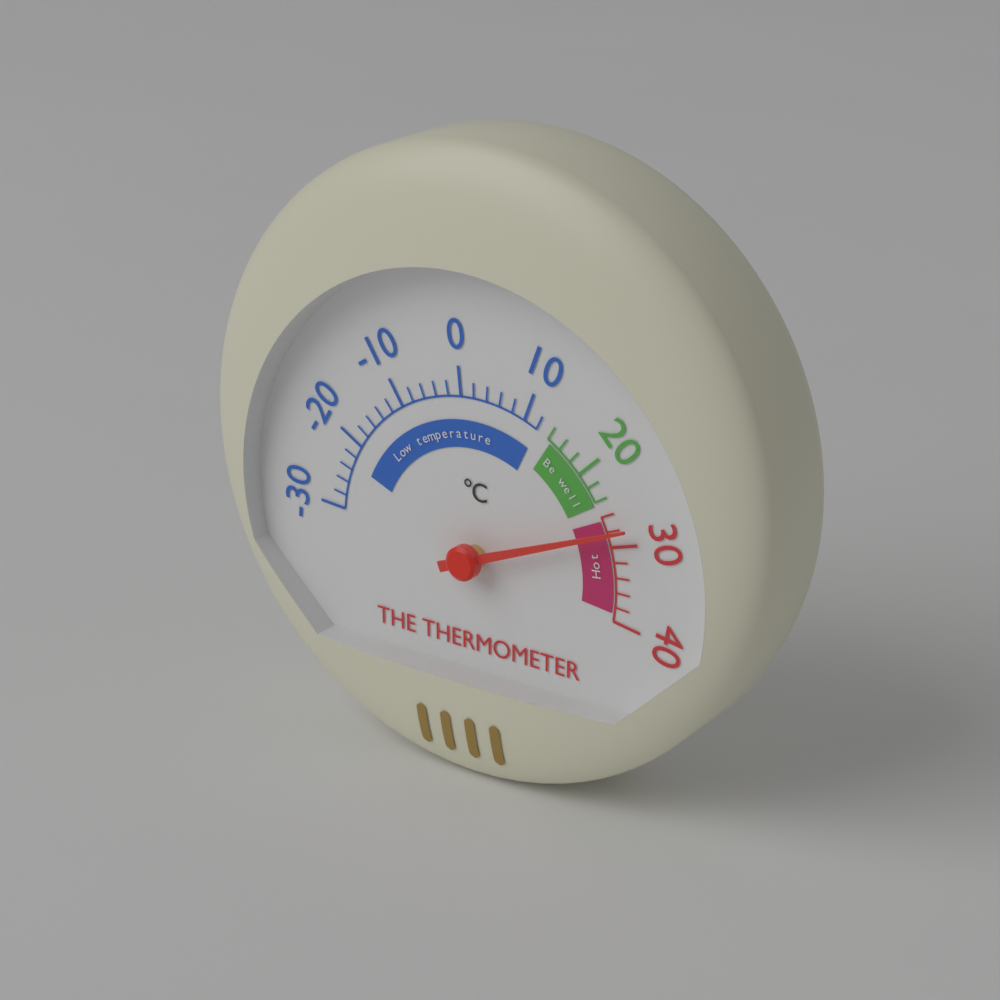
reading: 28 °C
